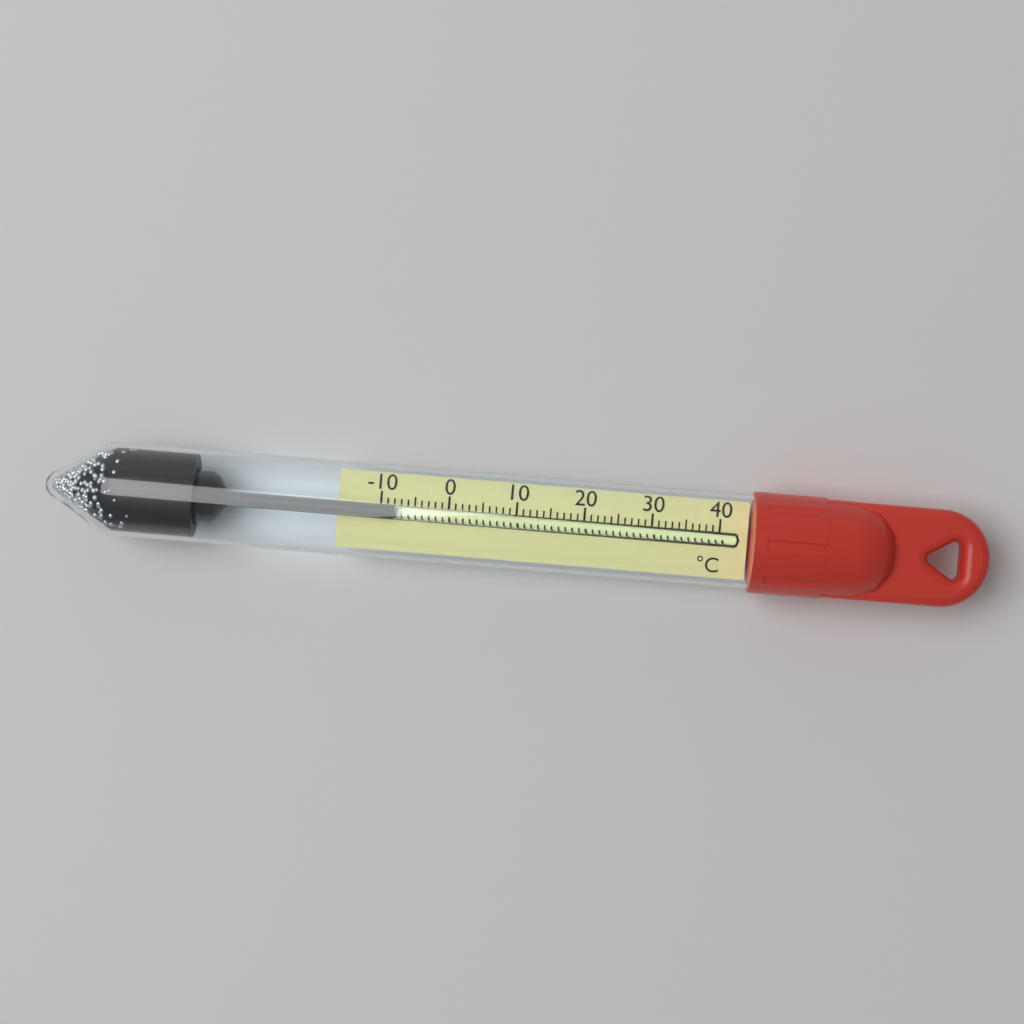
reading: -8 °C
